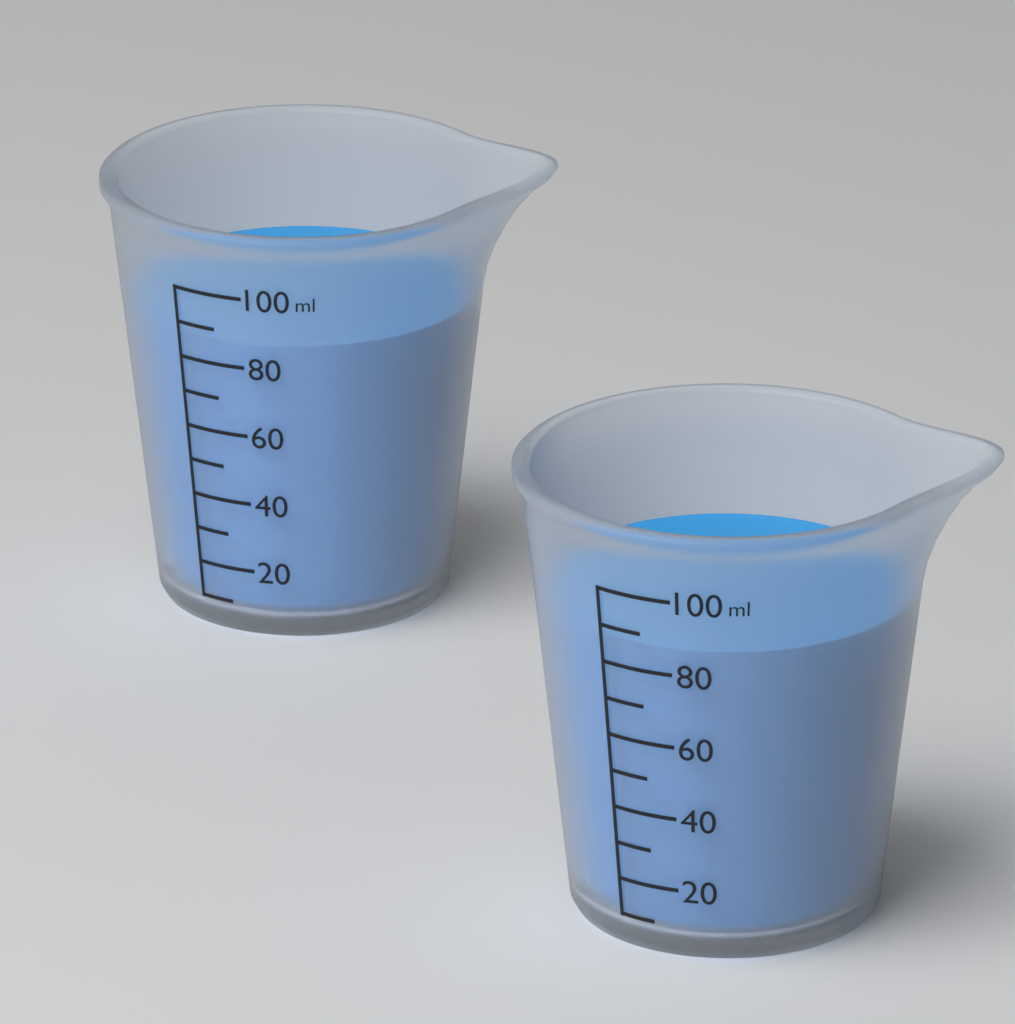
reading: 86 ml
